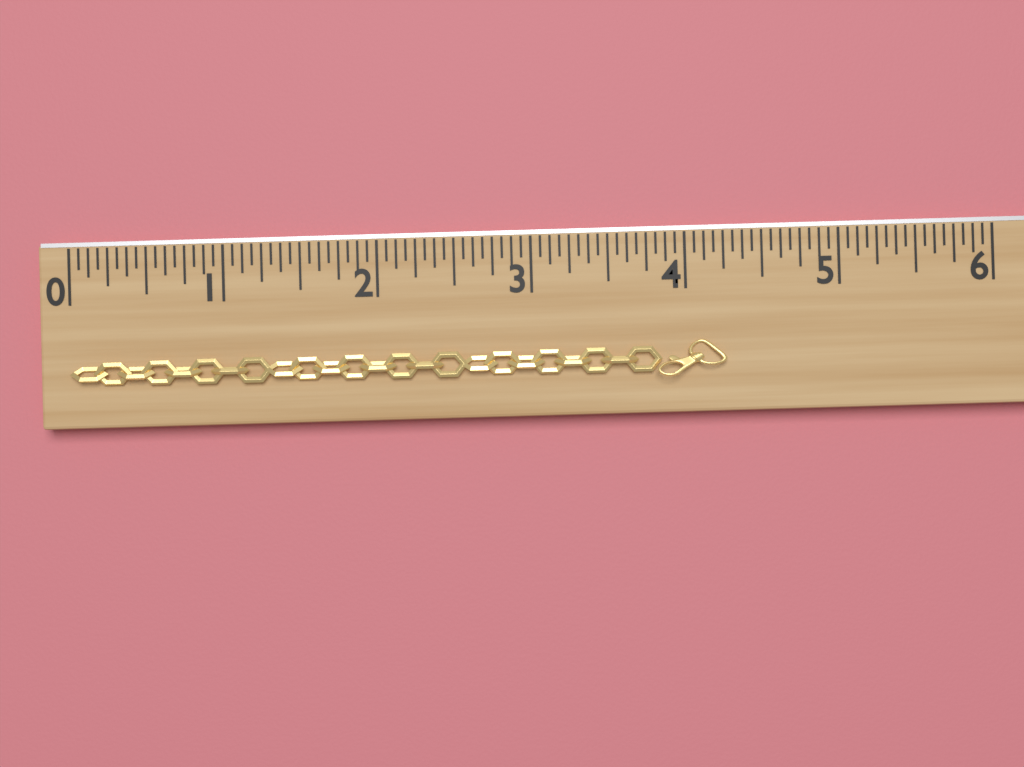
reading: 4.2500 (no unit)
